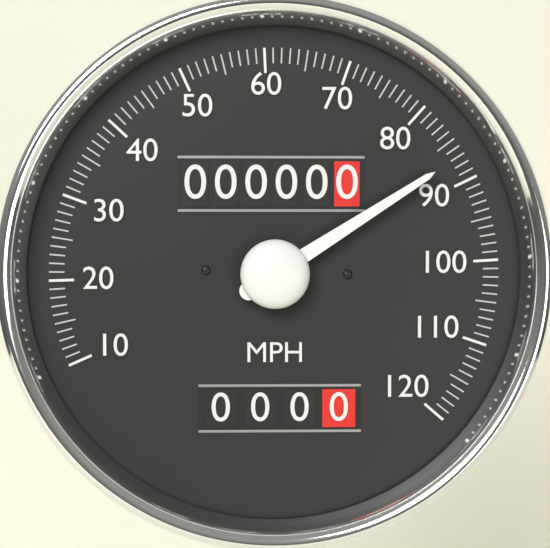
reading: 87 MPH
